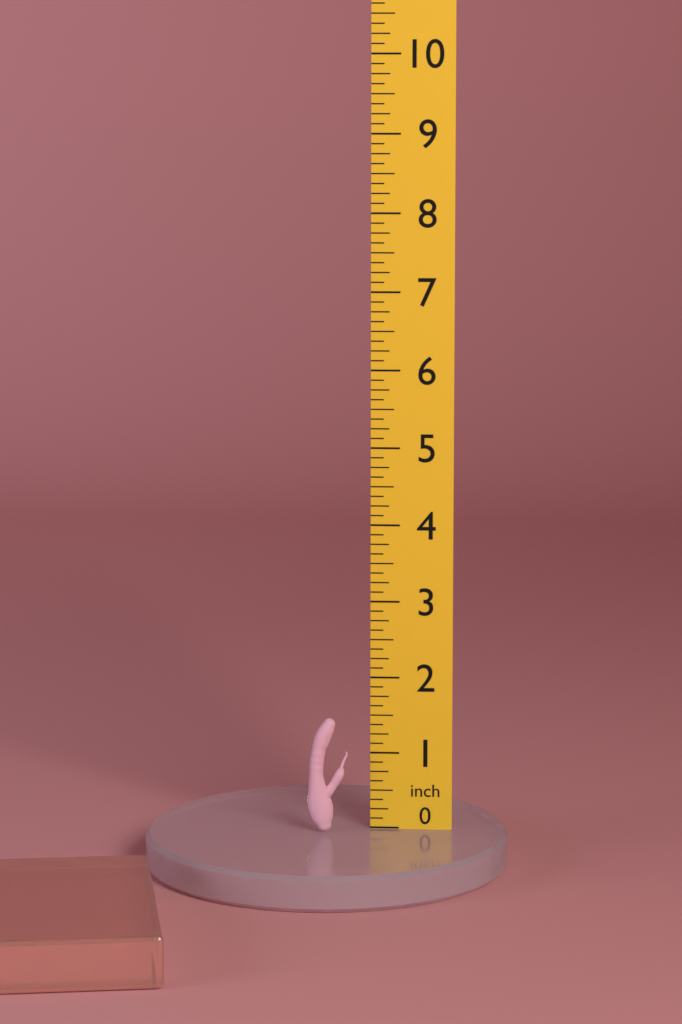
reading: 1.500 inch
